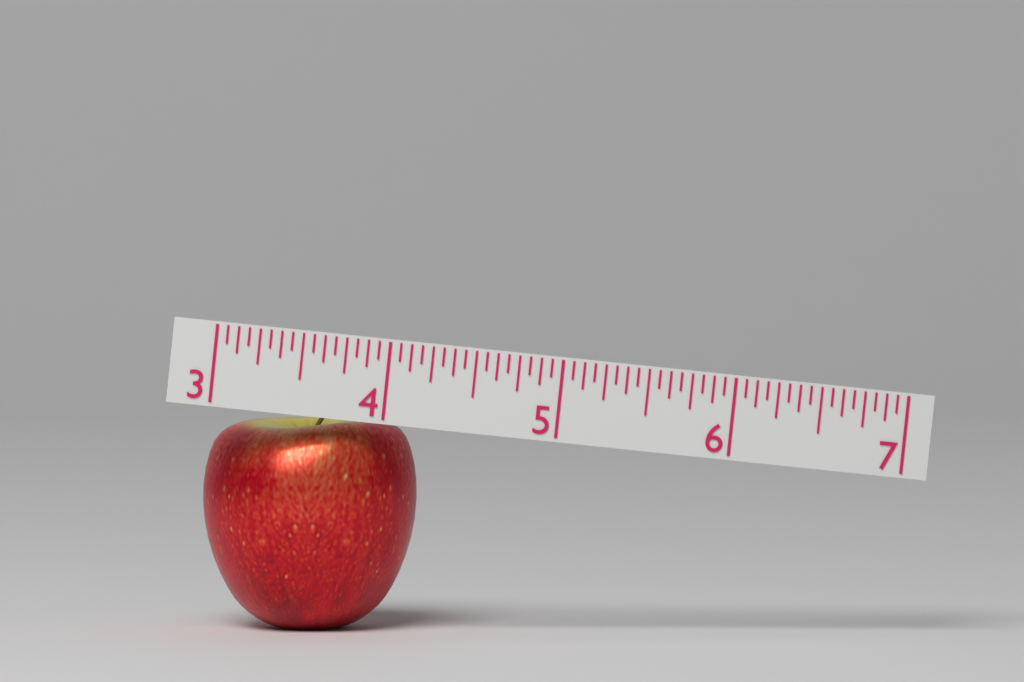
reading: 4.2500 (no unit)
